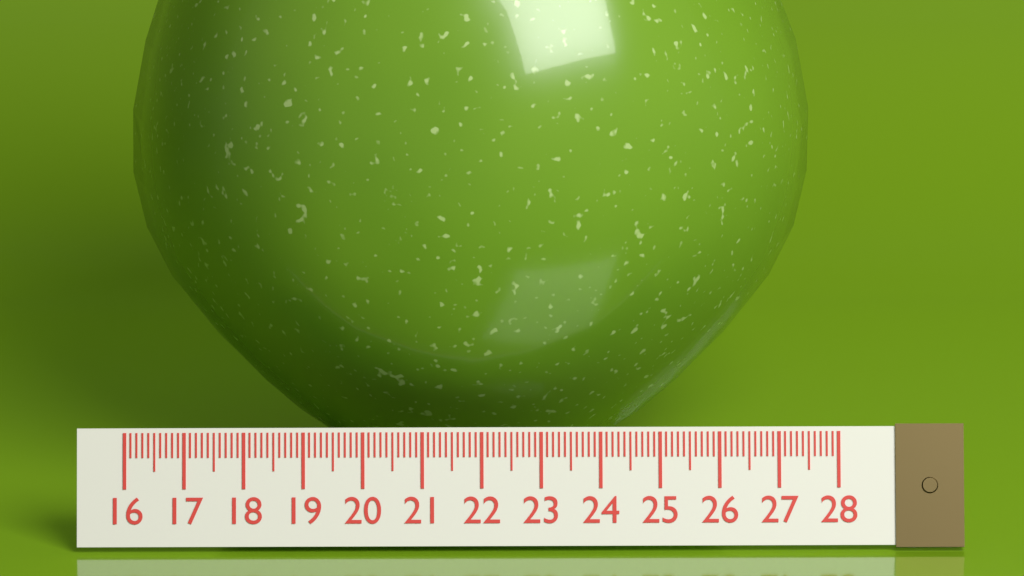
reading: 27.7 (no unit)
